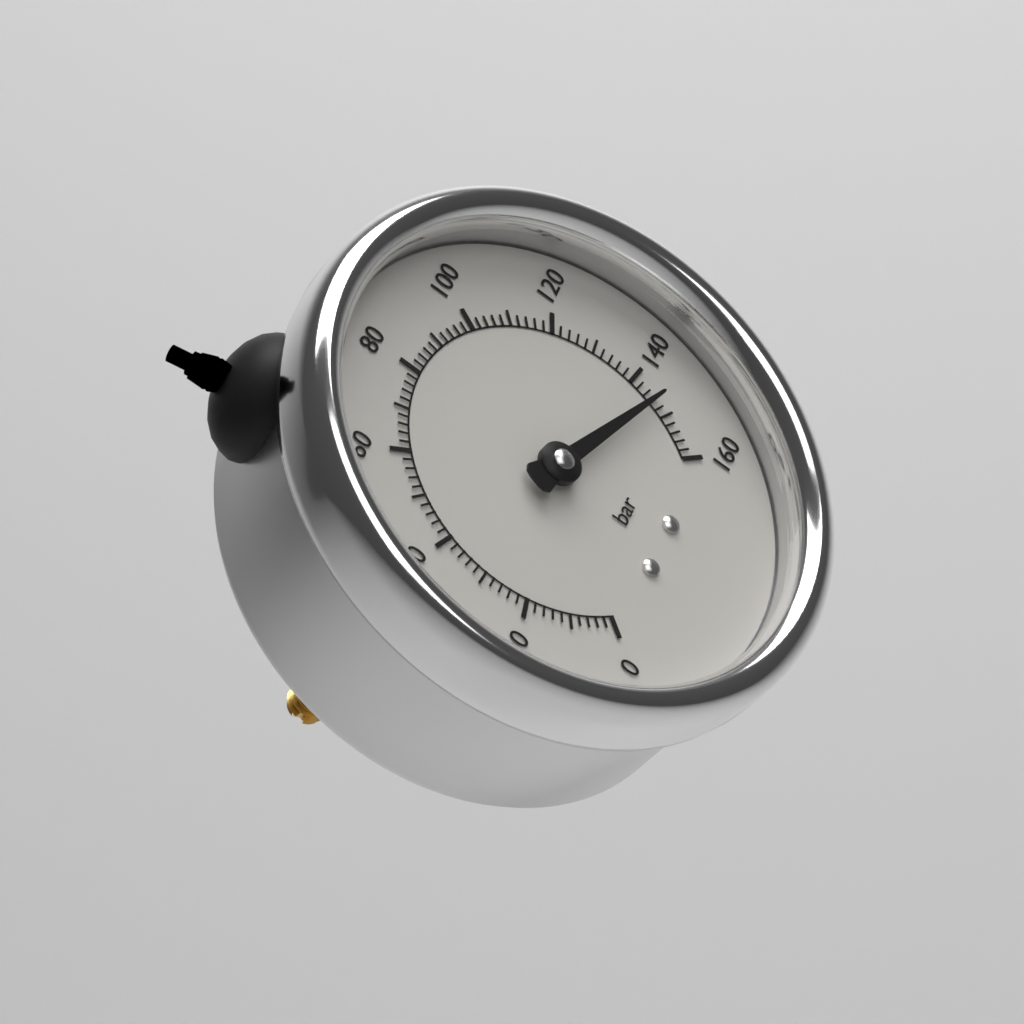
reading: 146 bar
